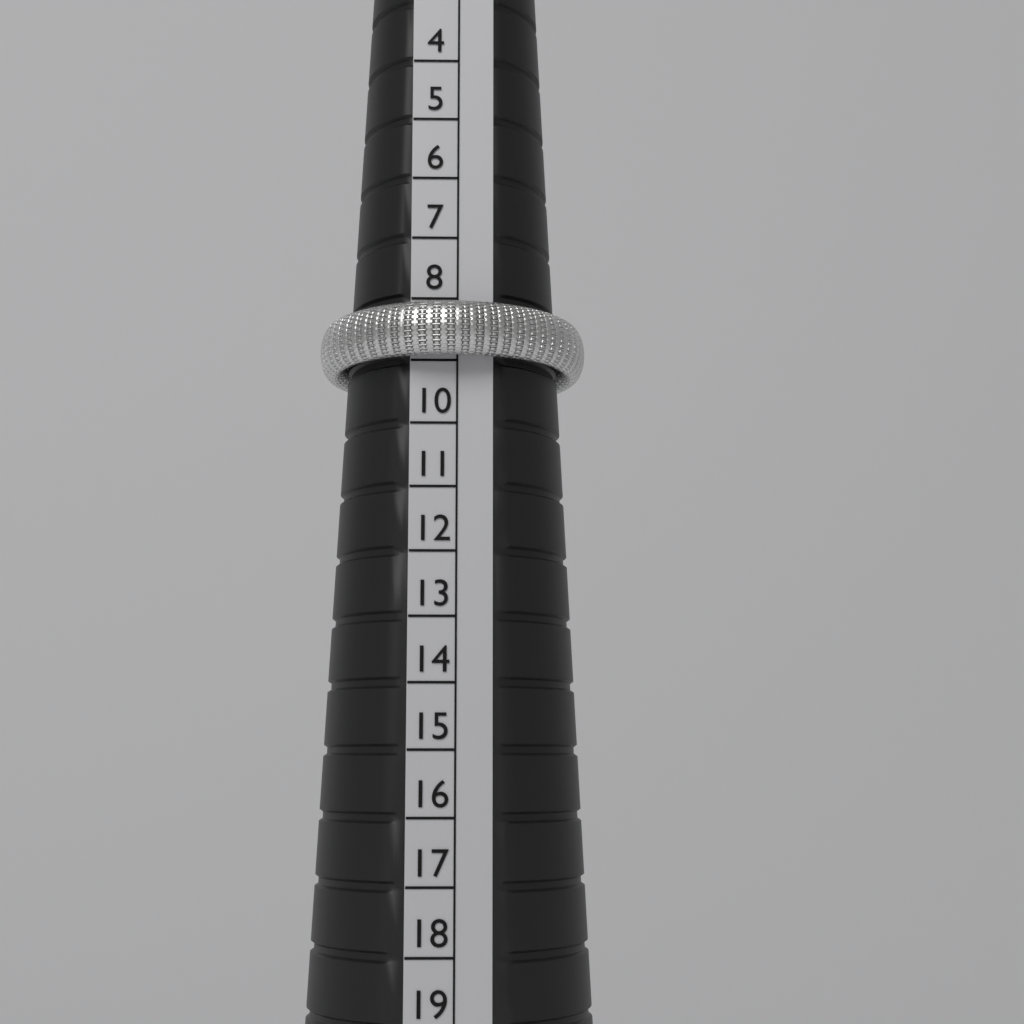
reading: 9 (no unit)
